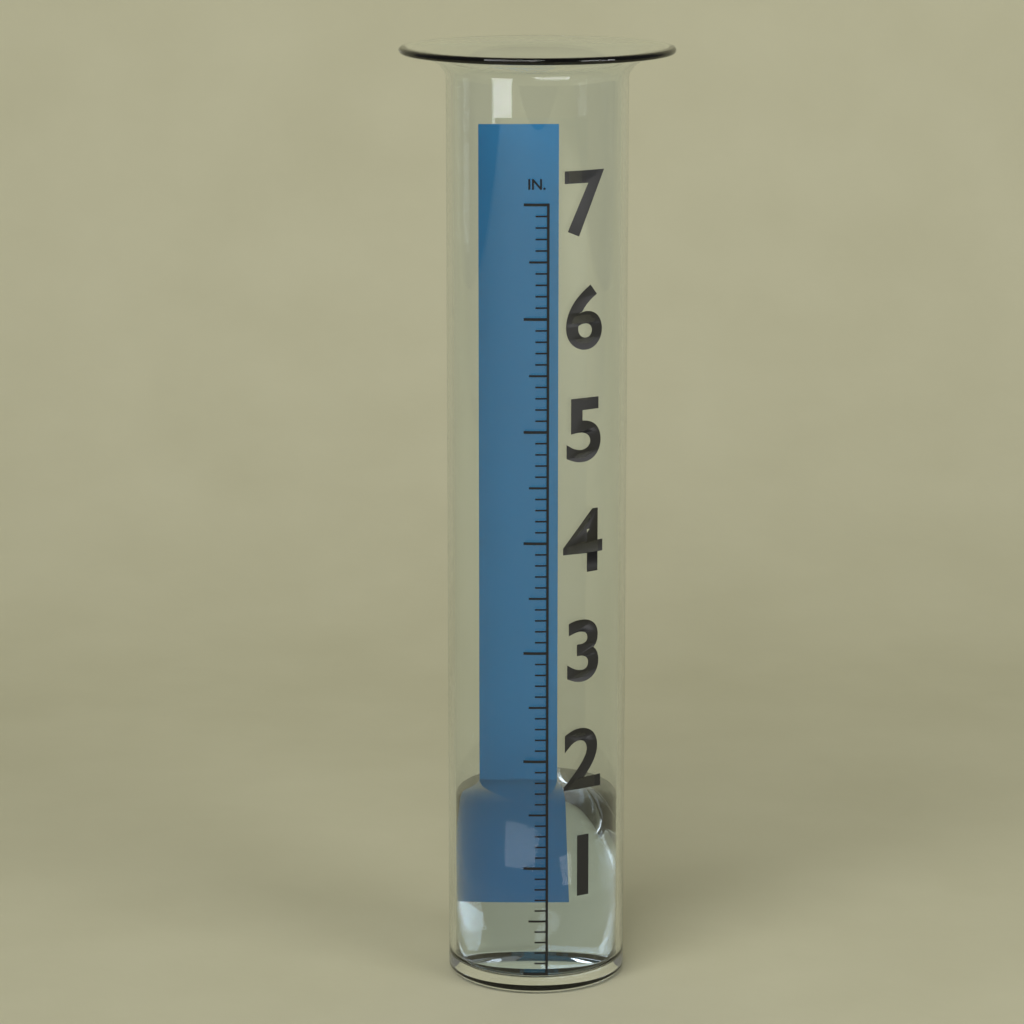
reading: 1.5 in
